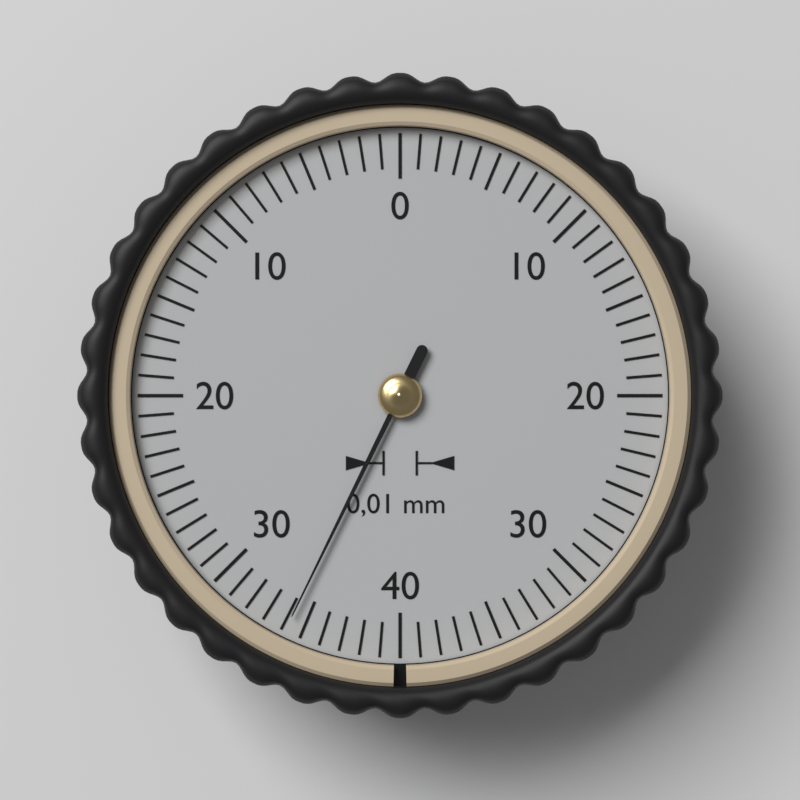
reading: 0.342 mm
